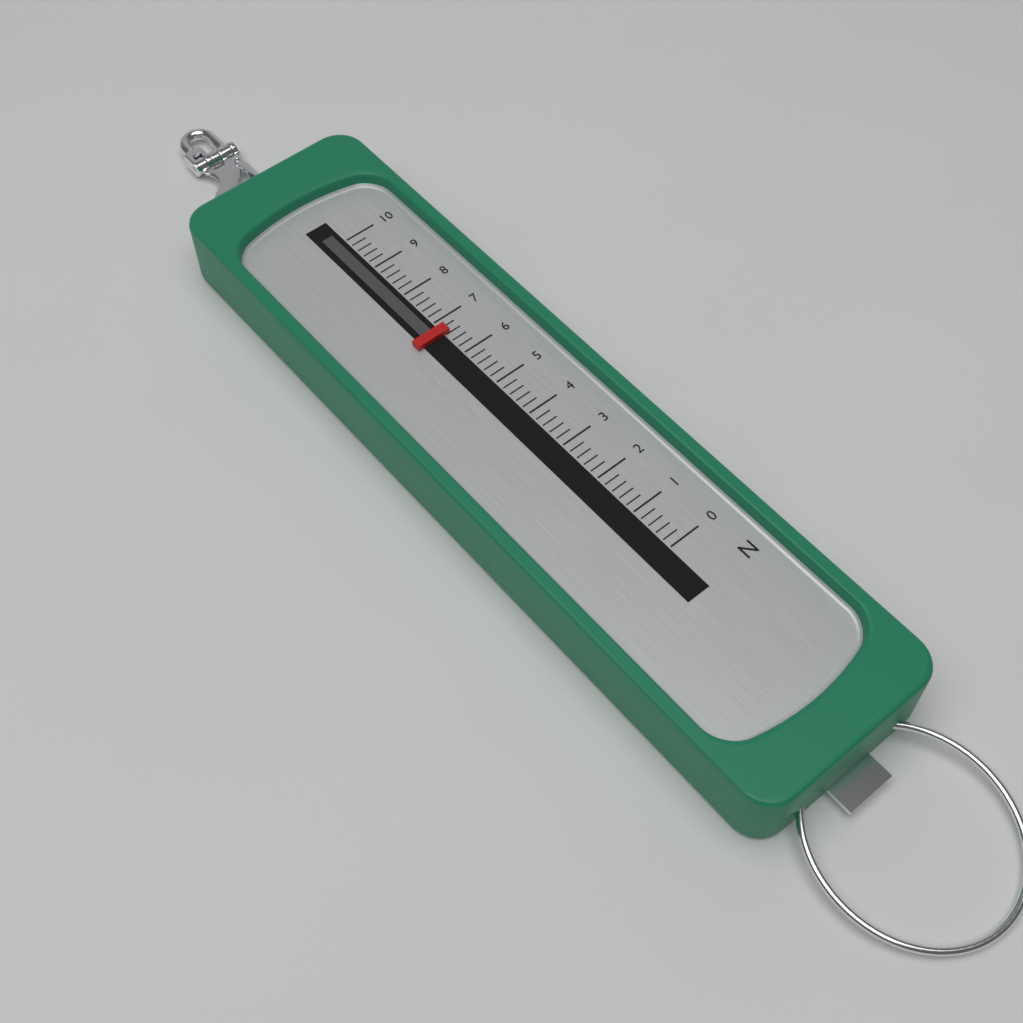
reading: 6.6 N
